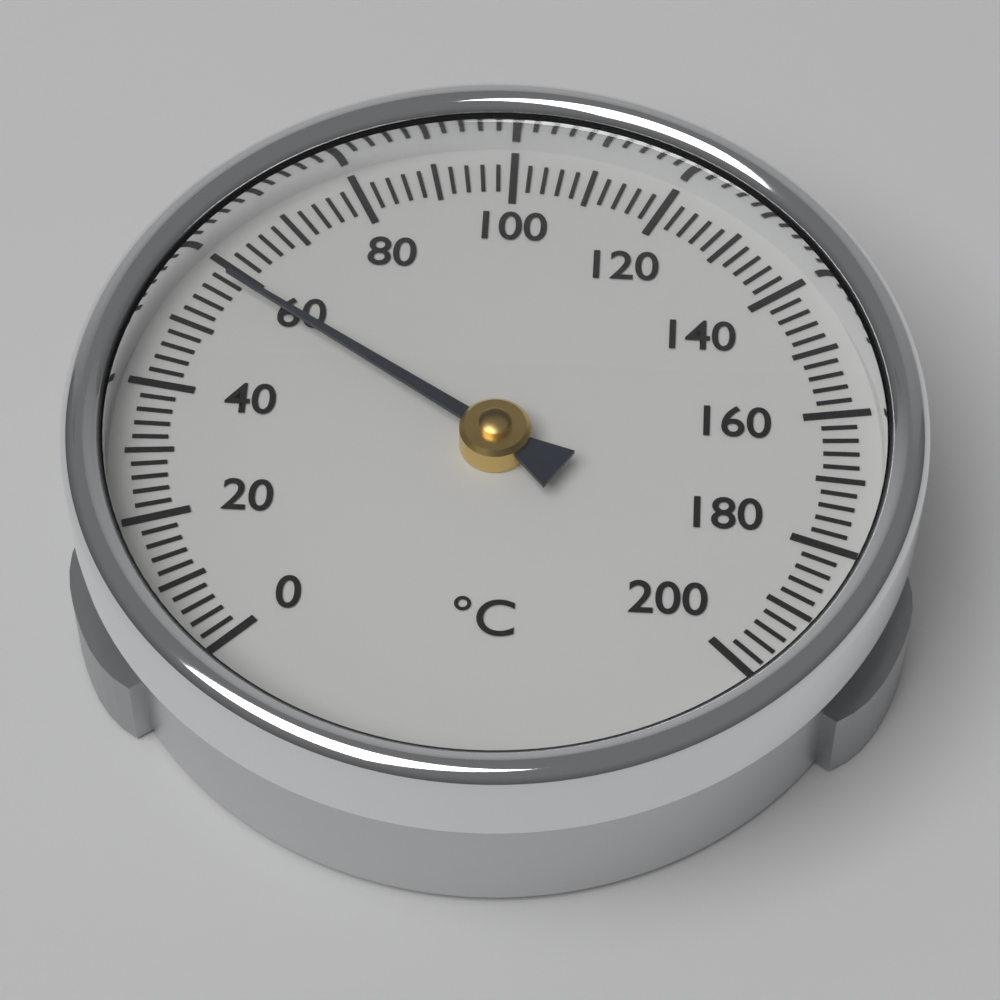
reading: 58 °C
